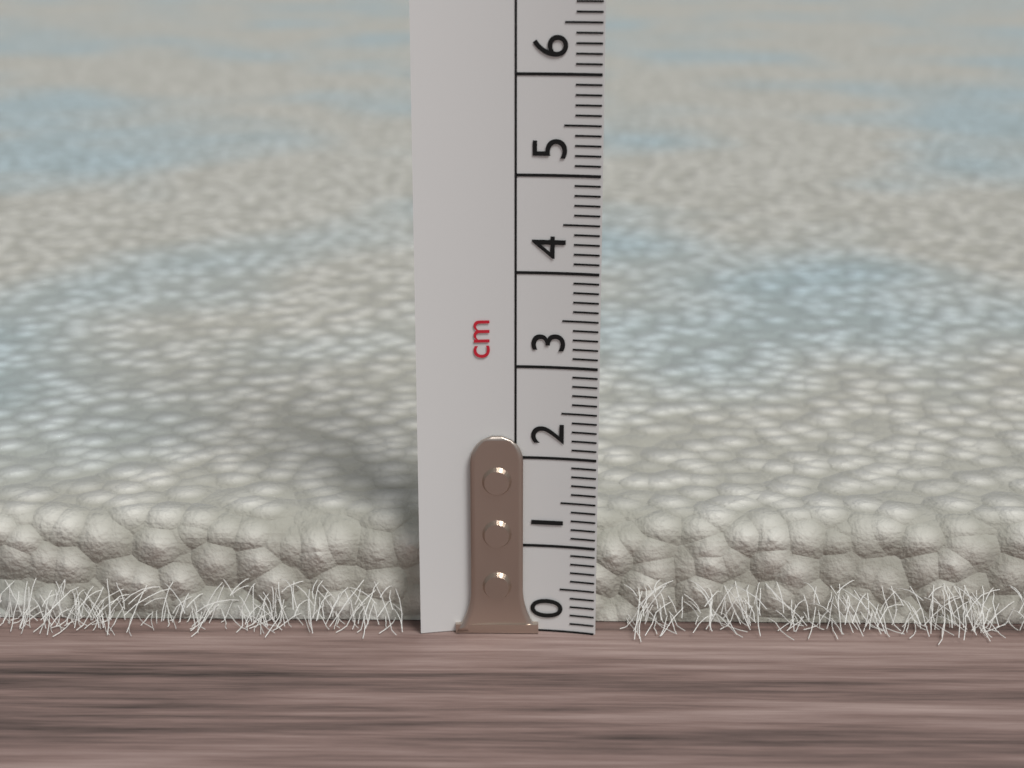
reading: 1.2 cm
